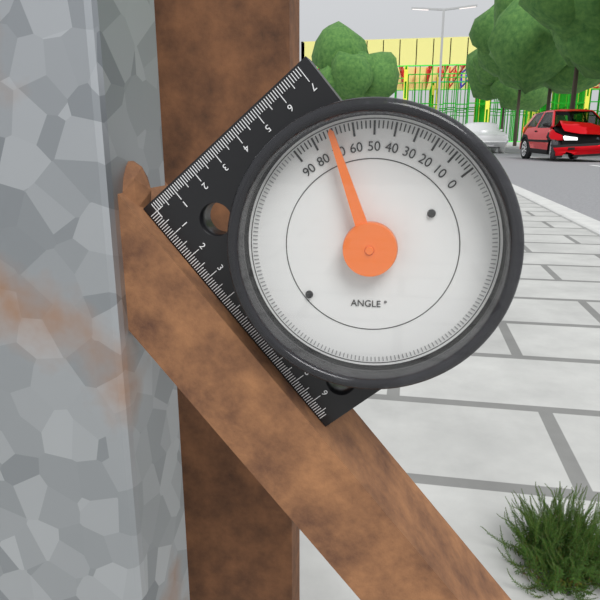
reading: 70 °
